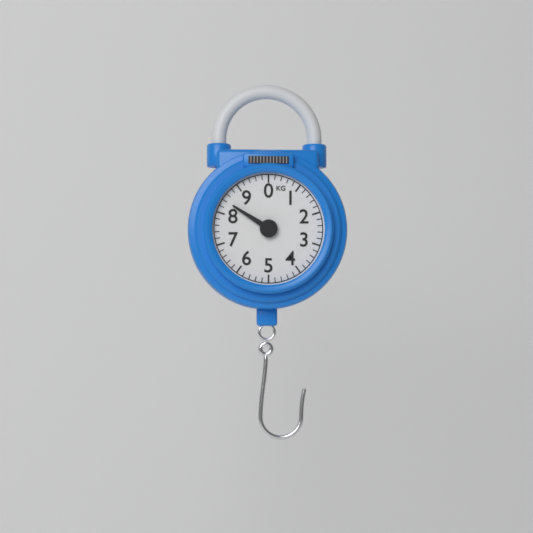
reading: 8.4 kg
